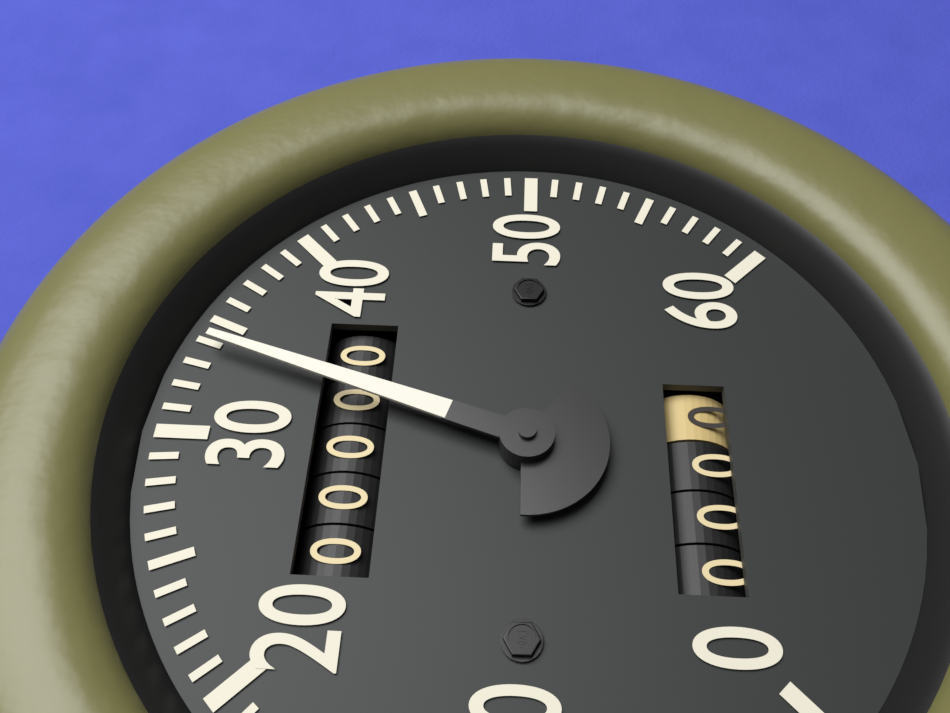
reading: 34 (no unit)
